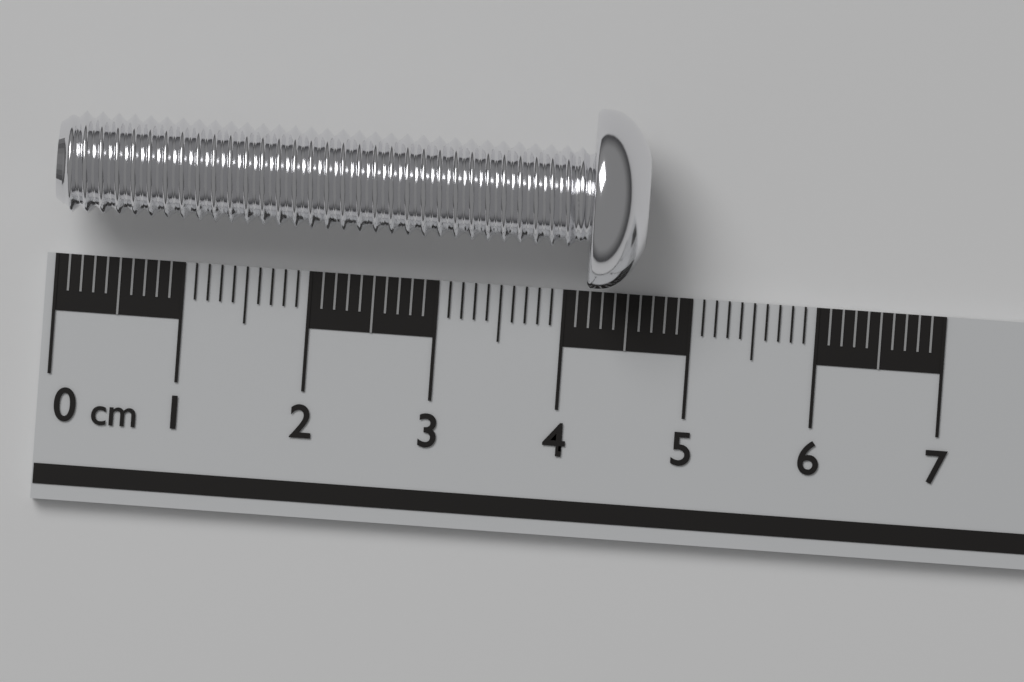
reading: 4.6 cm
